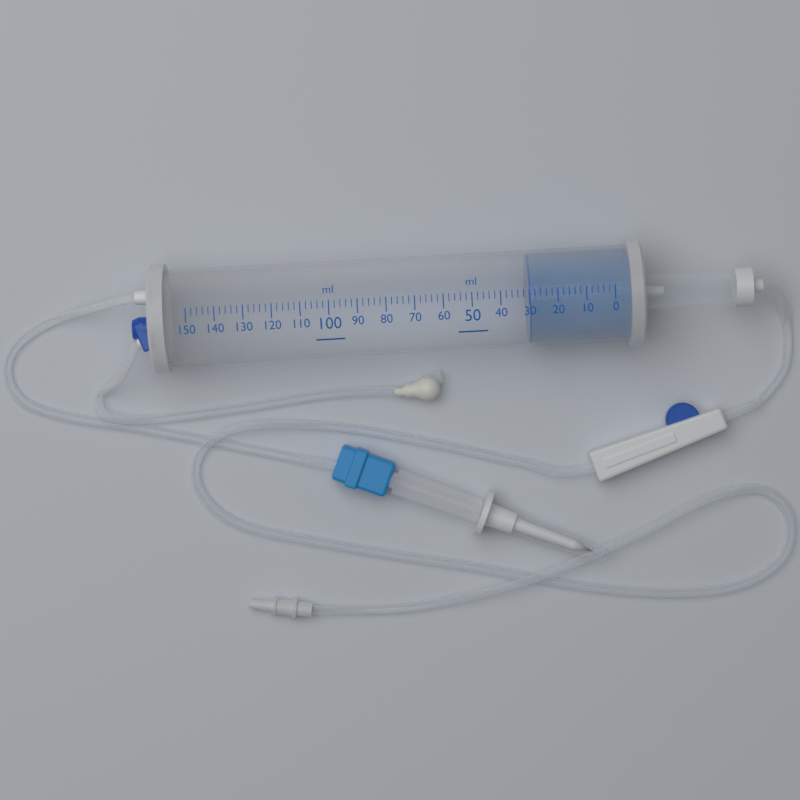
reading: 30 ml
